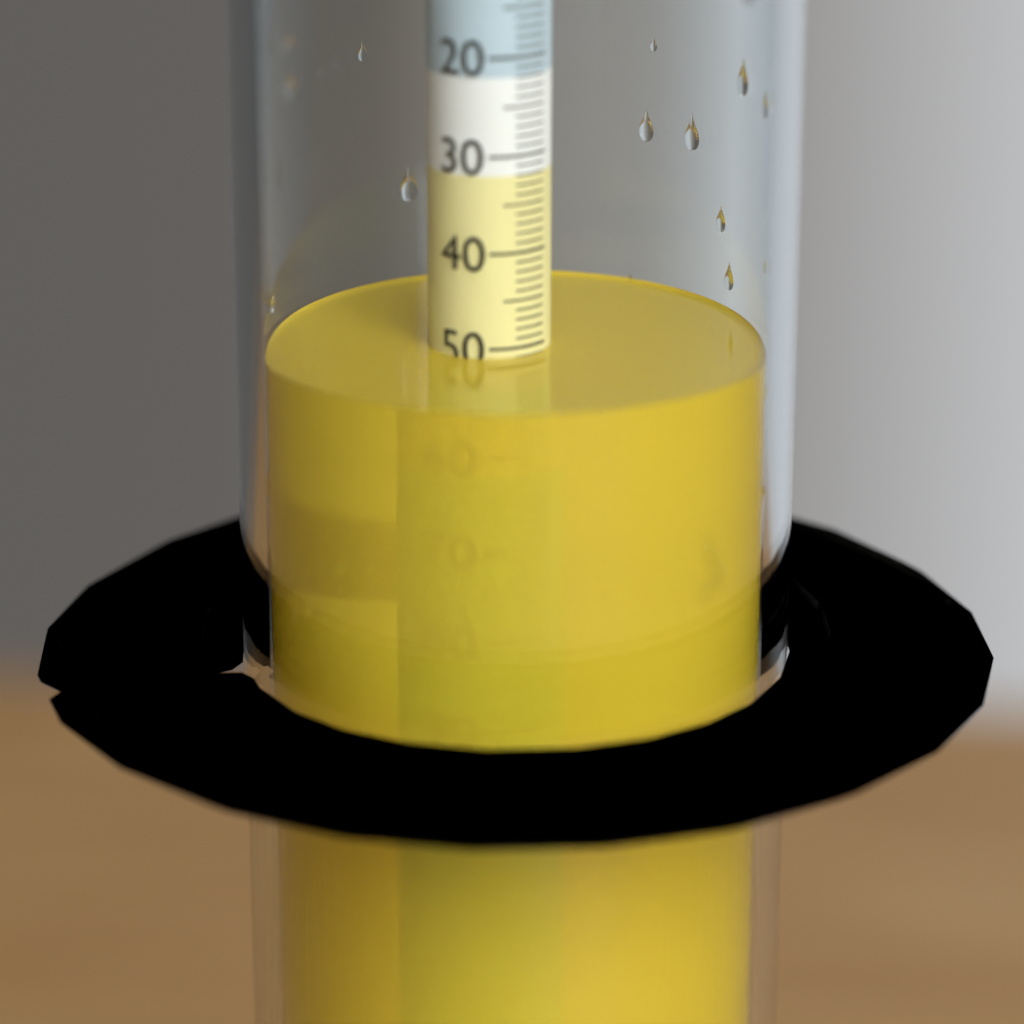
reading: 51 (no unit)
